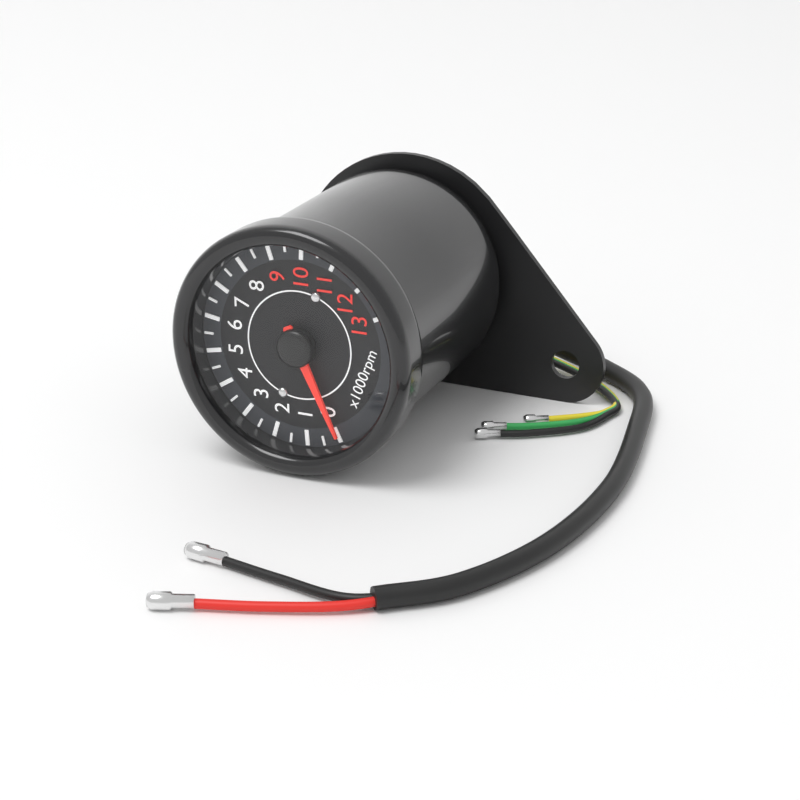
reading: 0 rpm
